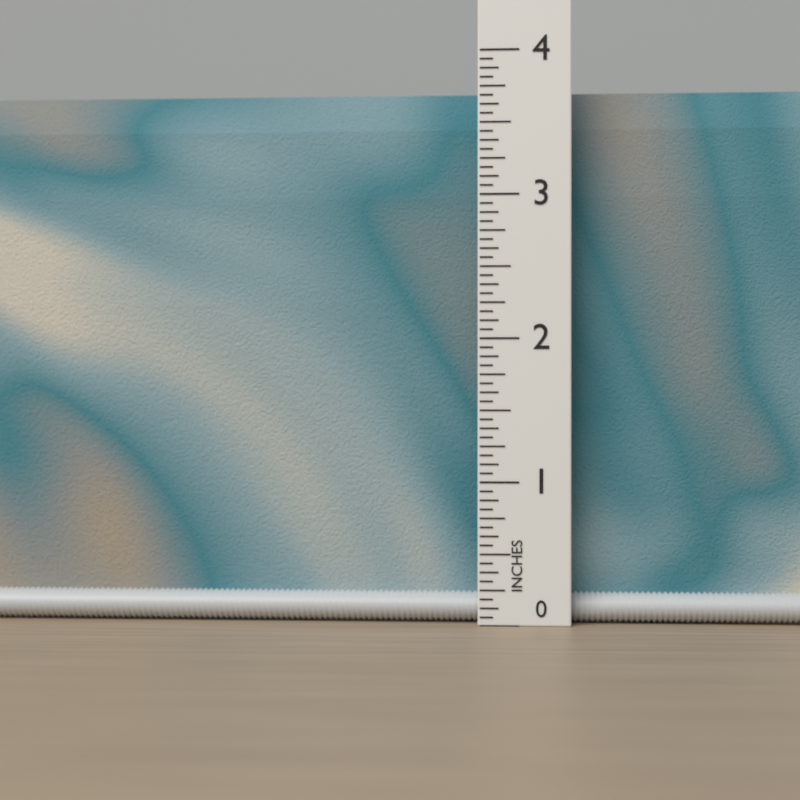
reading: 3.7500 in
